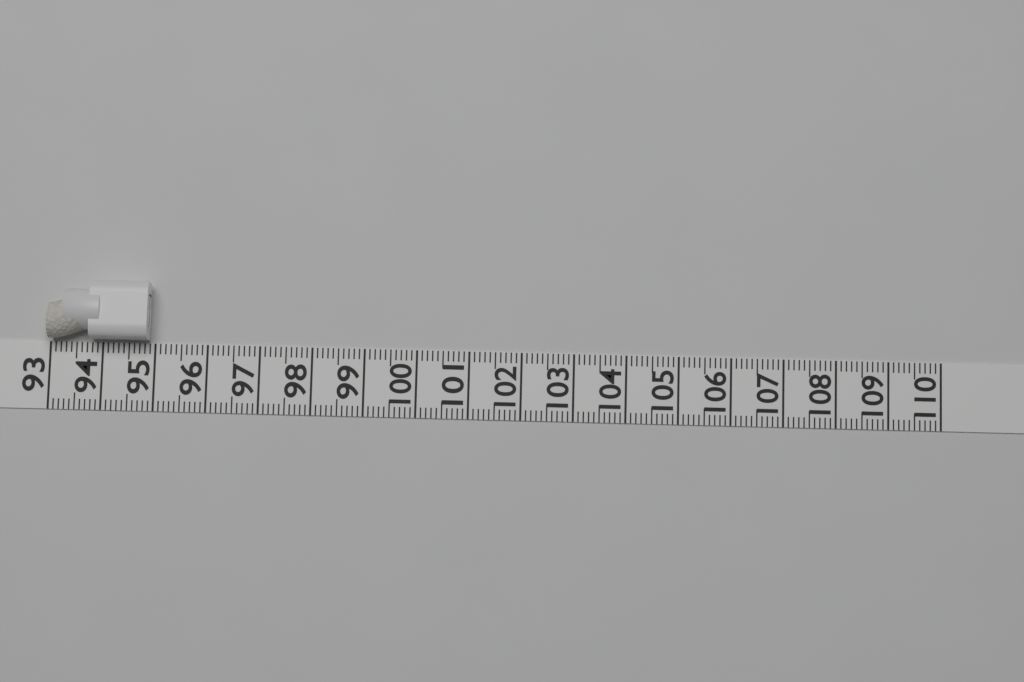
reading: 94.9 (no unit)
